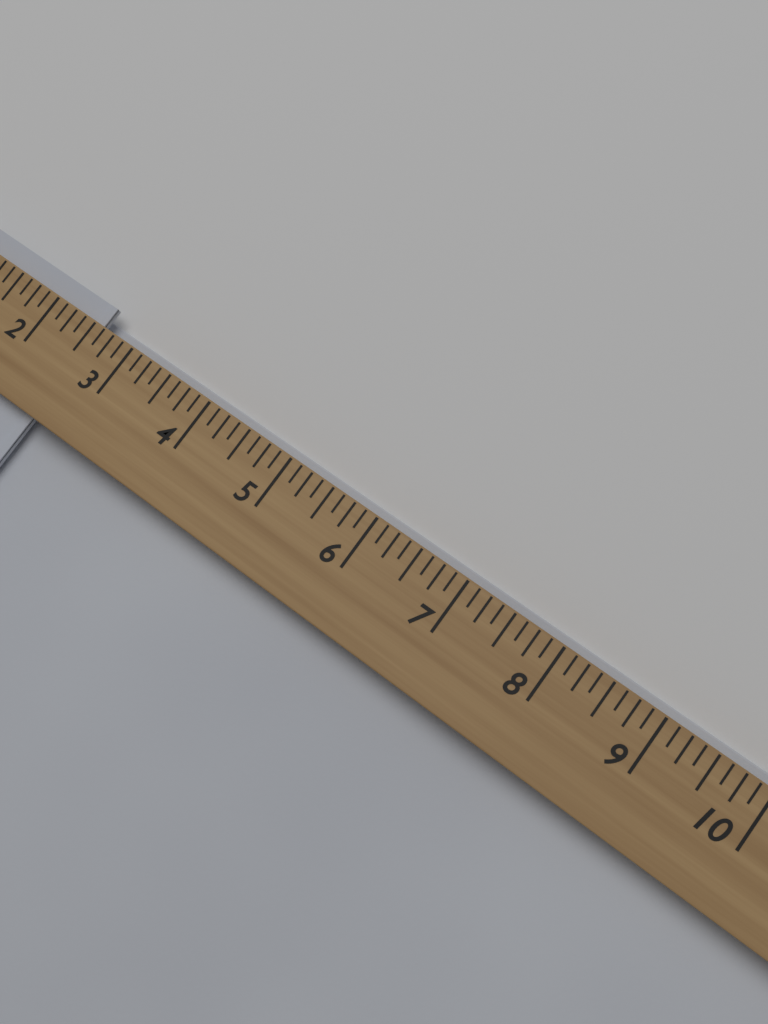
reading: 2.500 (no unit)
